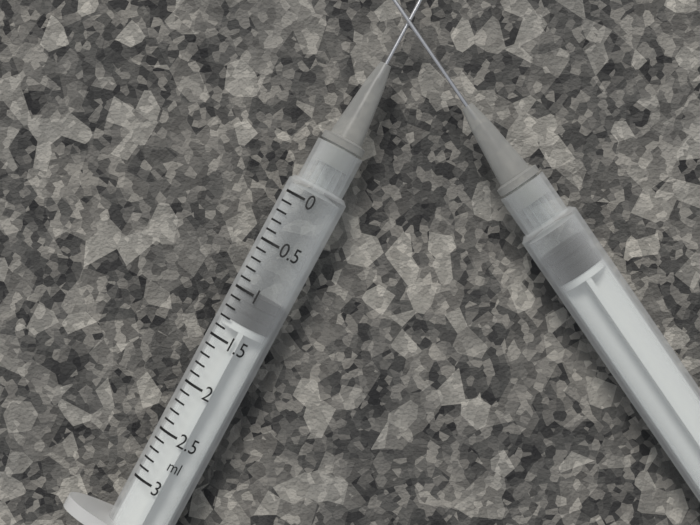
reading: 1.0 ml
